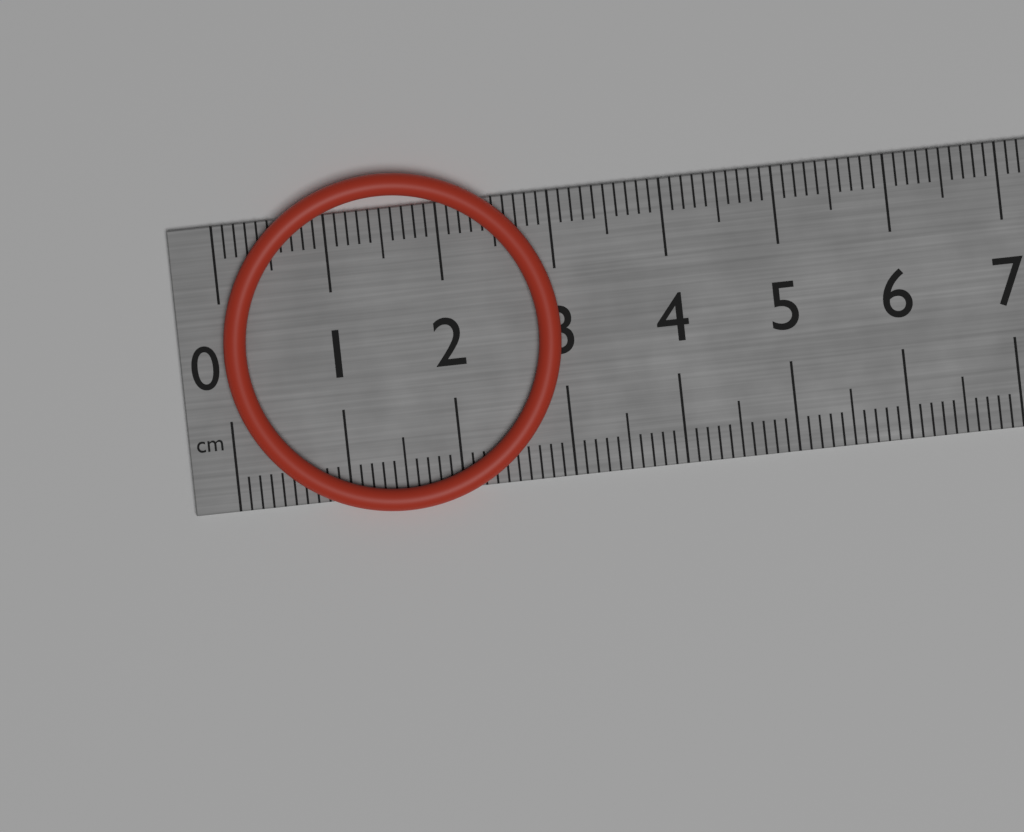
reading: 3.0 cm
